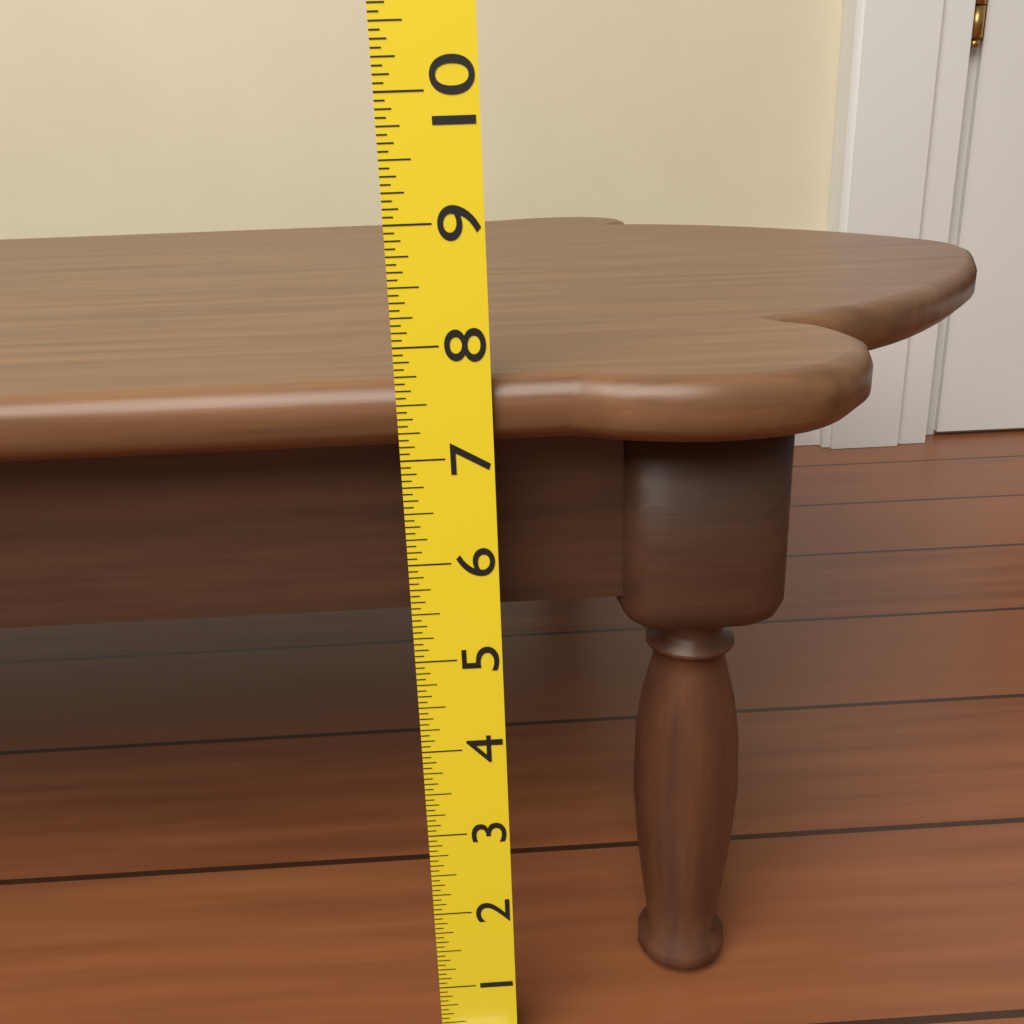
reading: 7.6875 (no unit)
